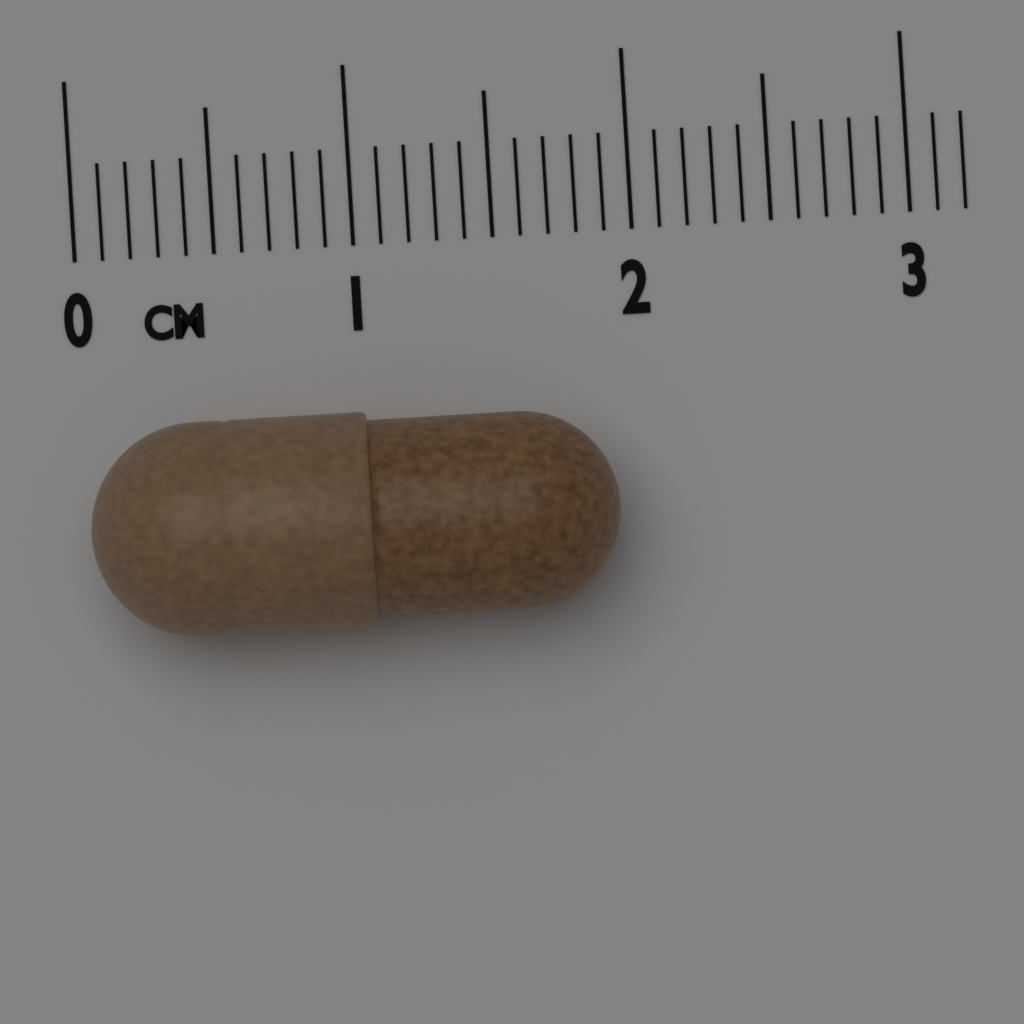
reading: 1.9 cm
